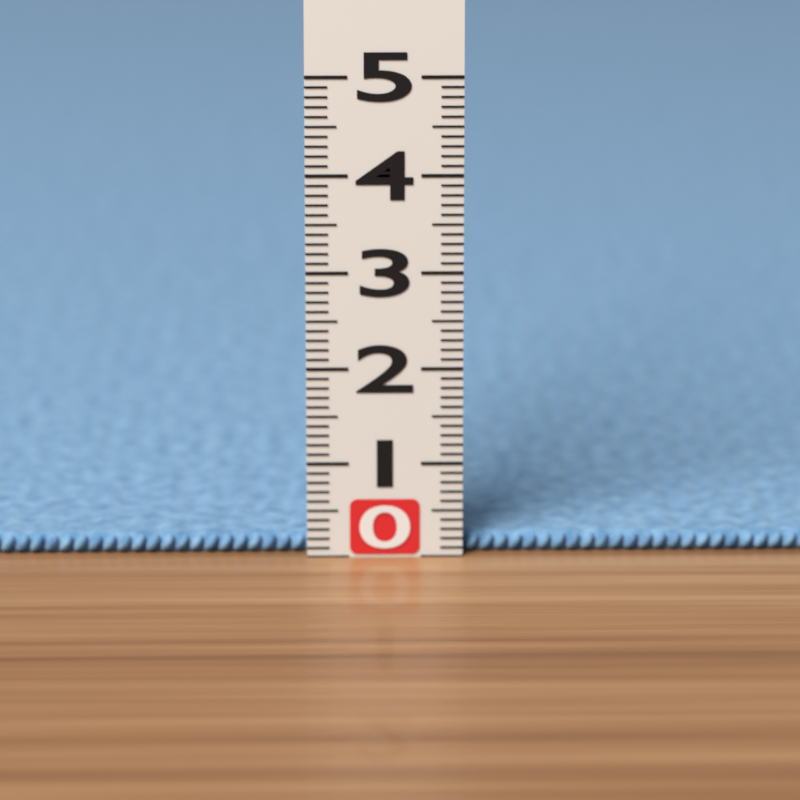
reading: 0.2 (no unit)
